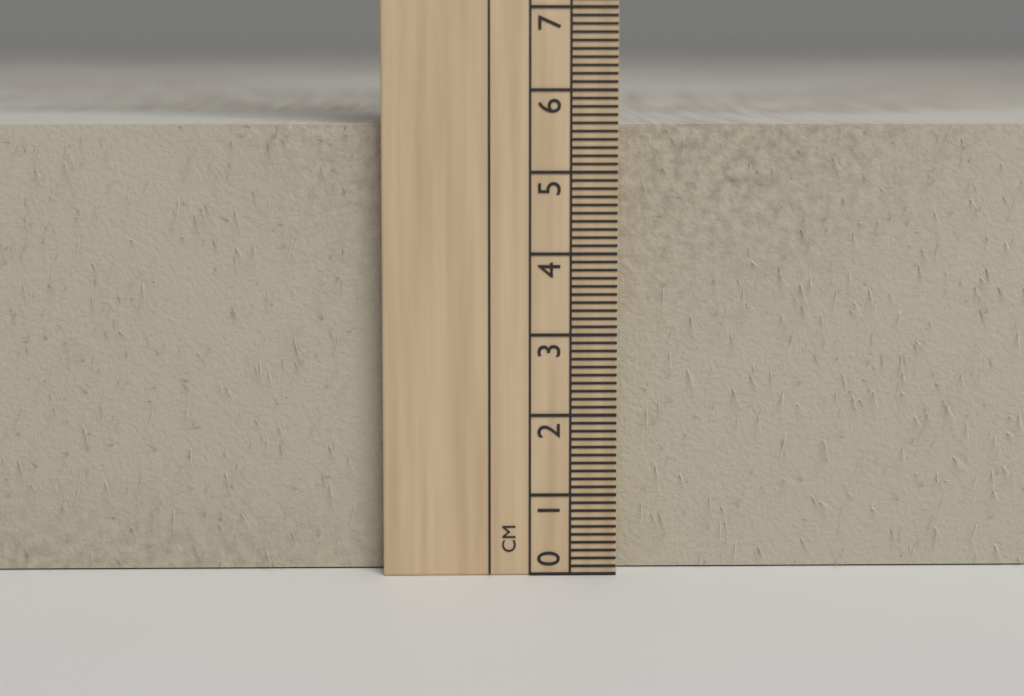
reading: 5.6 cm
